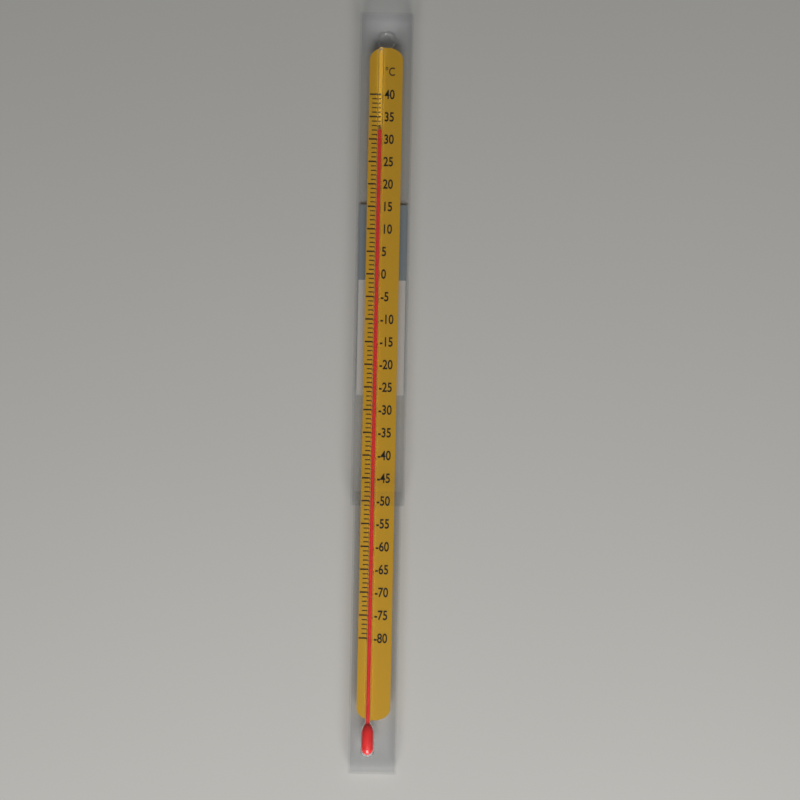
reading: 32 °C
